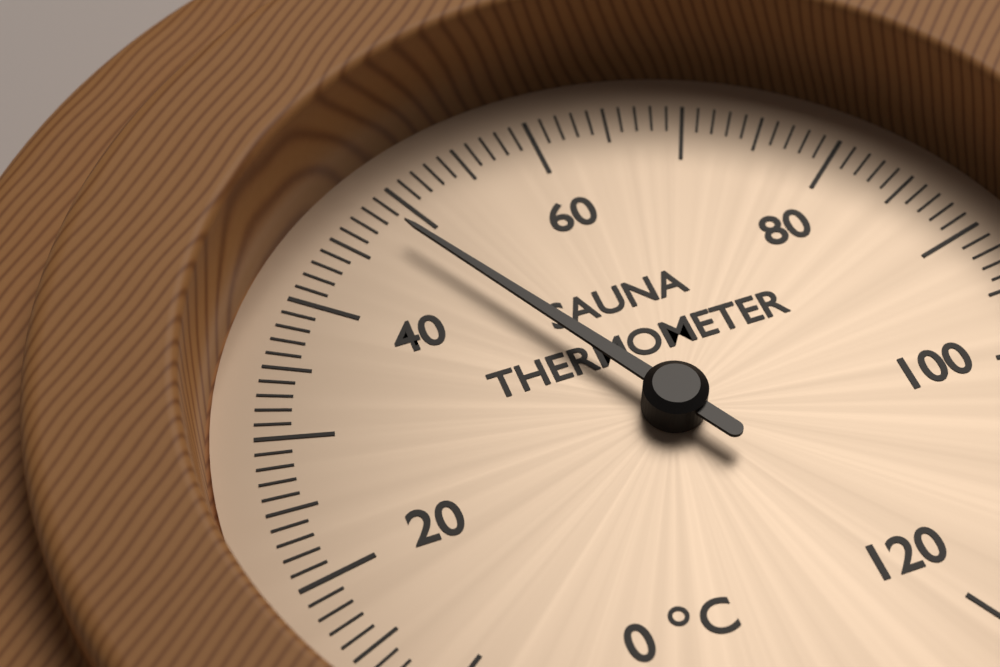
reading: 48 °C
